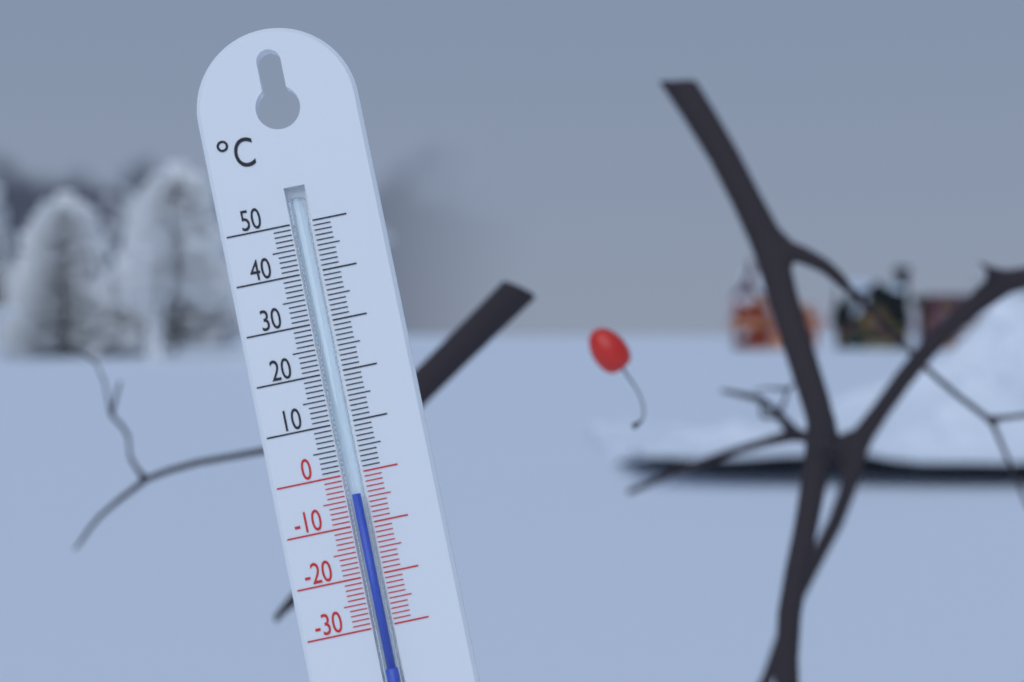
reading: -4 °C
